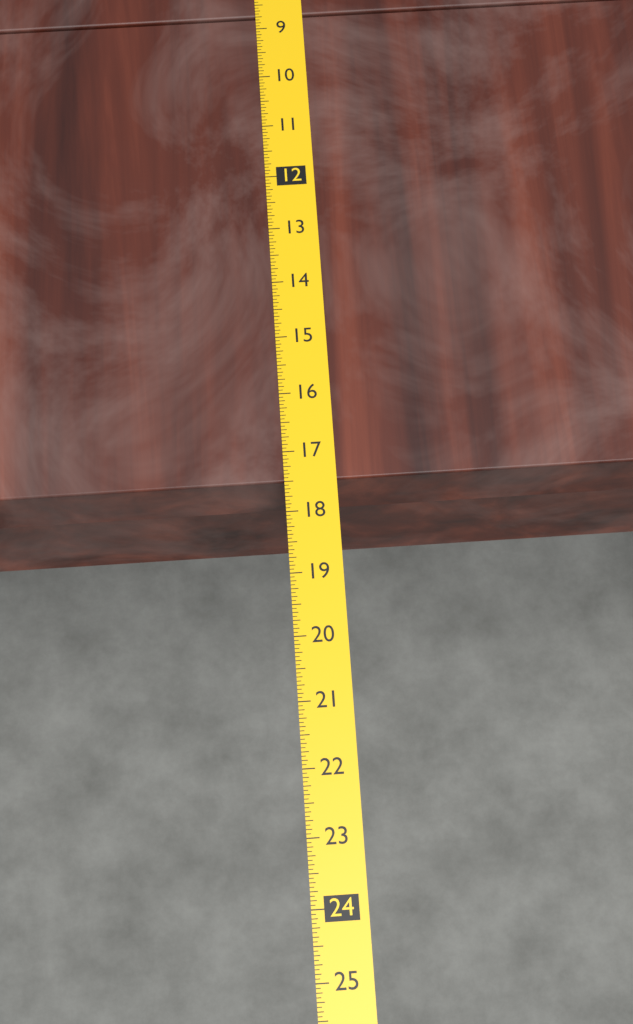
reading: 17.5000 (no unit)
